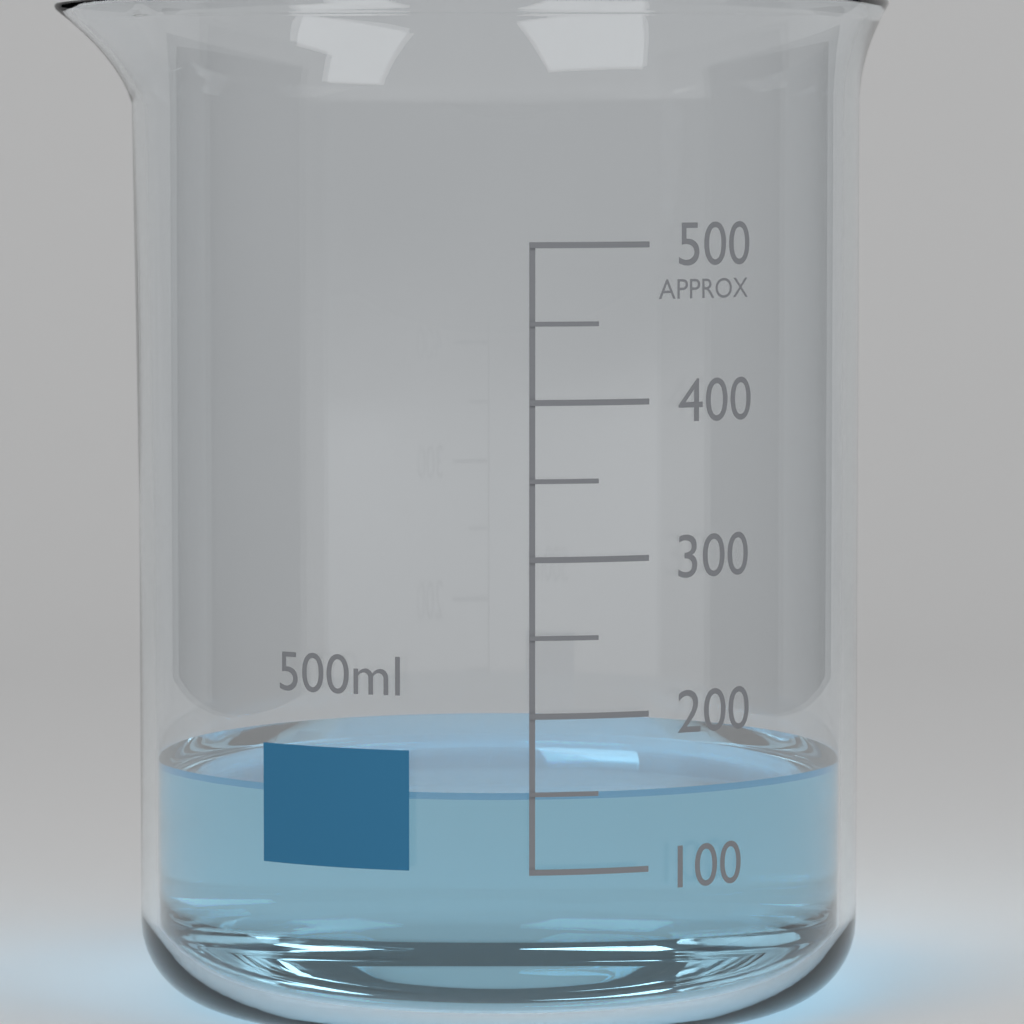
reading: 150 ml
